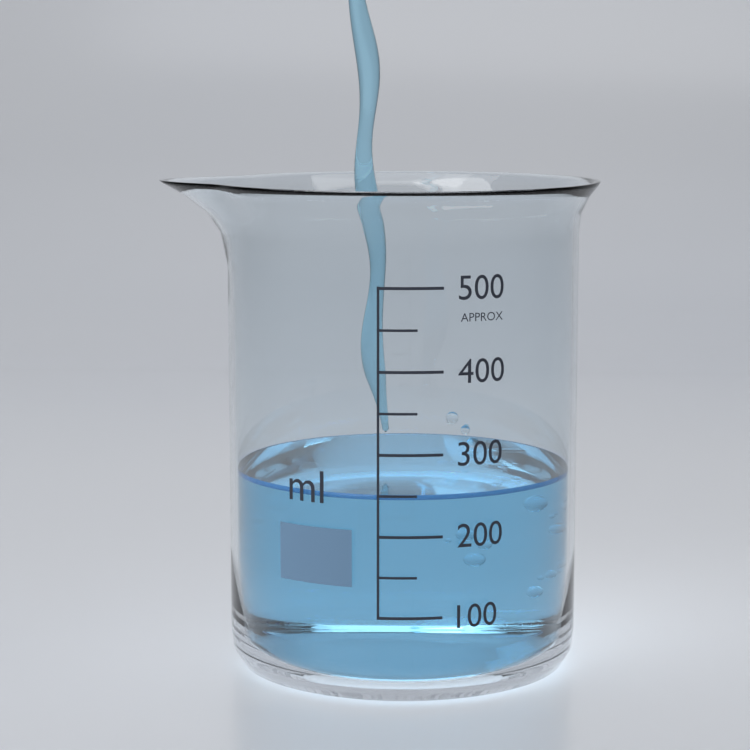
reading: 250 ml
